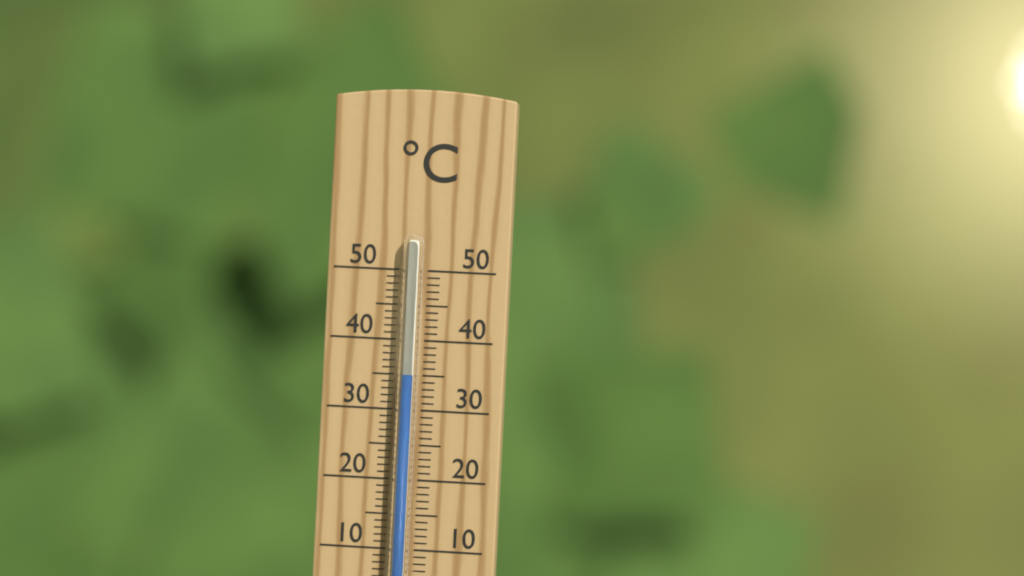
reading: 35 °C
